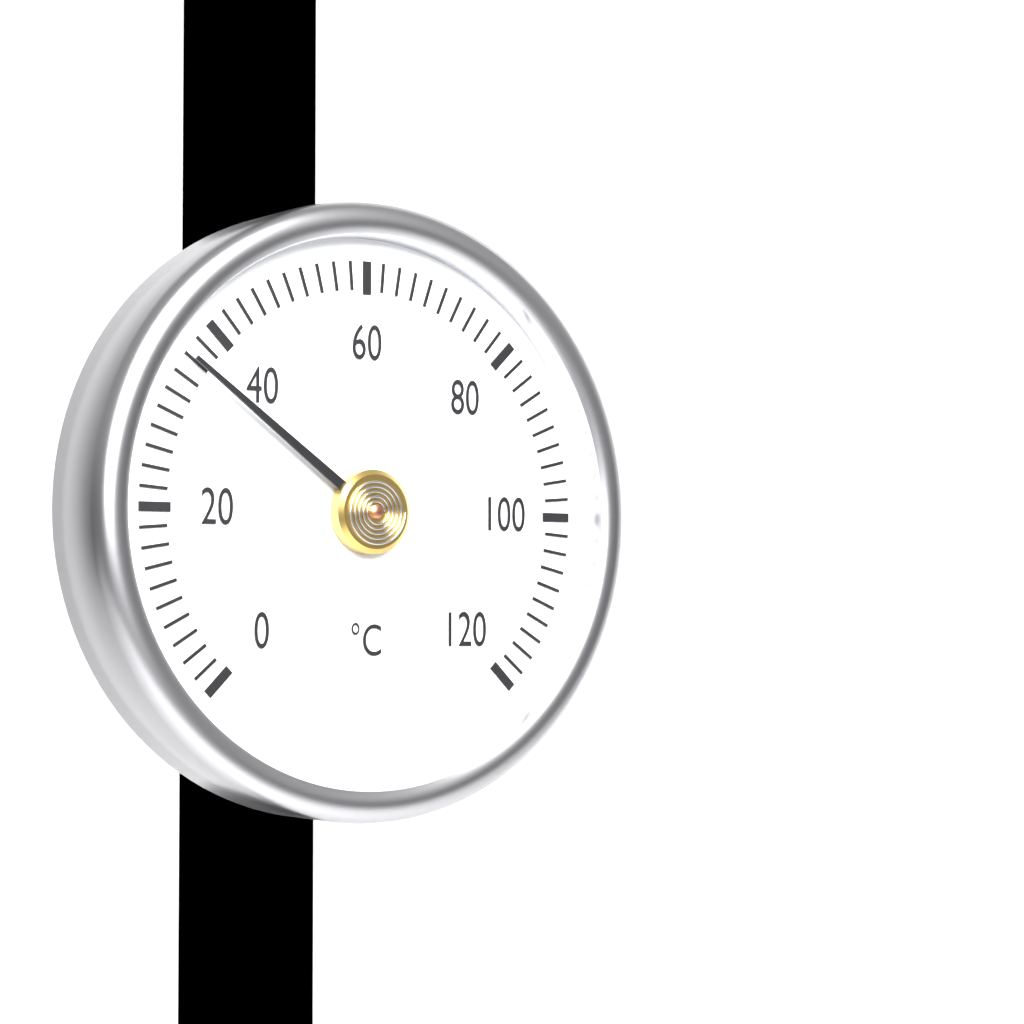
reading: 36 °C
